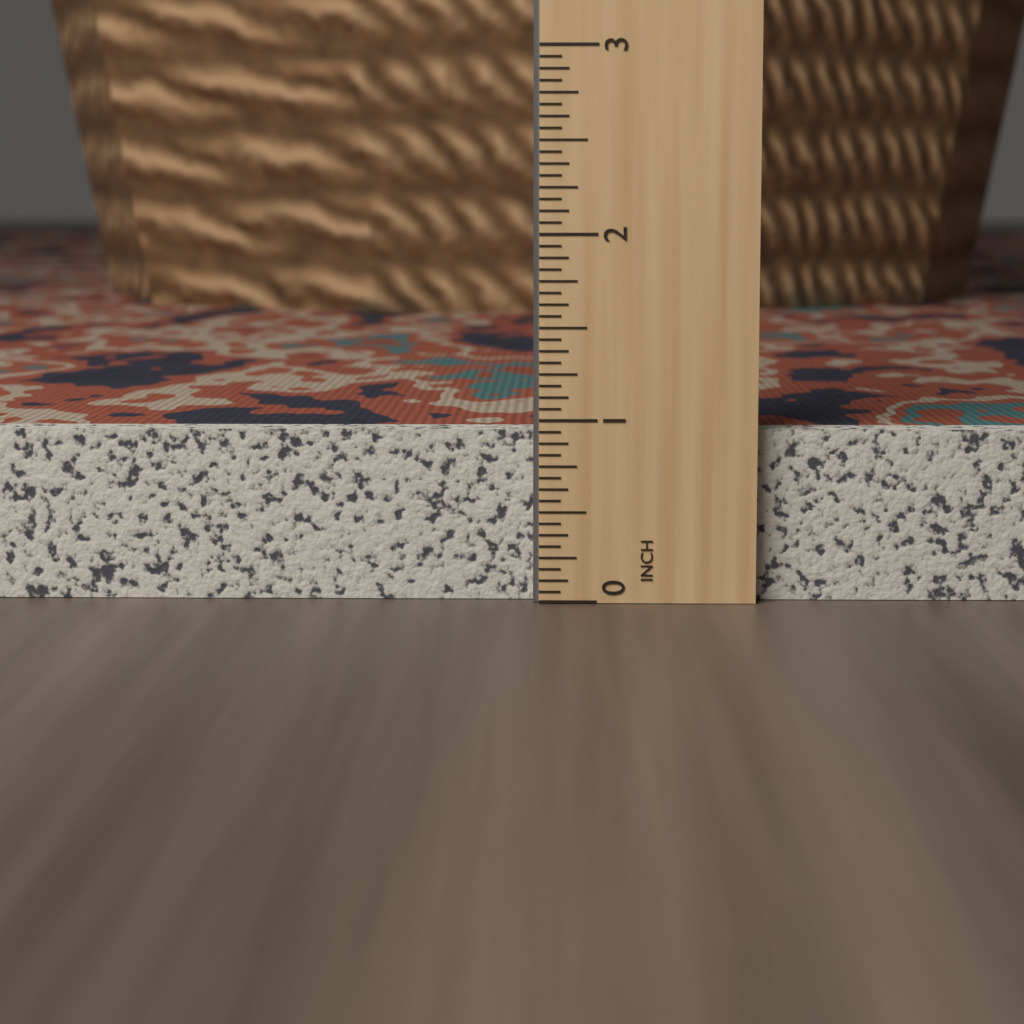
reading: 0.9375 in
